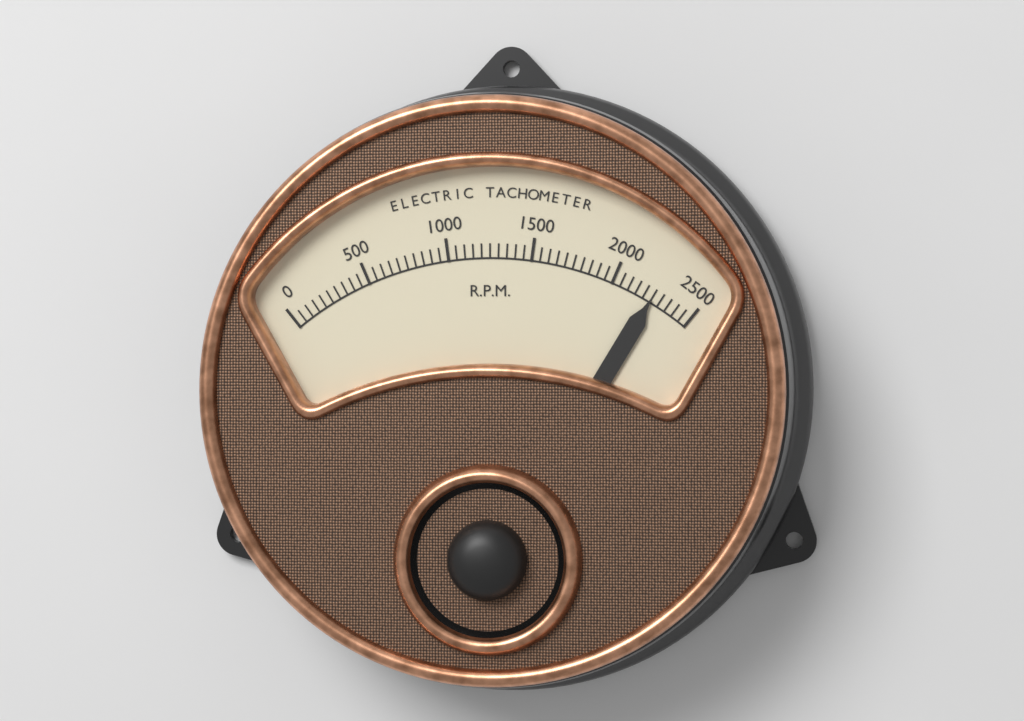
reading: 2250 RPM
